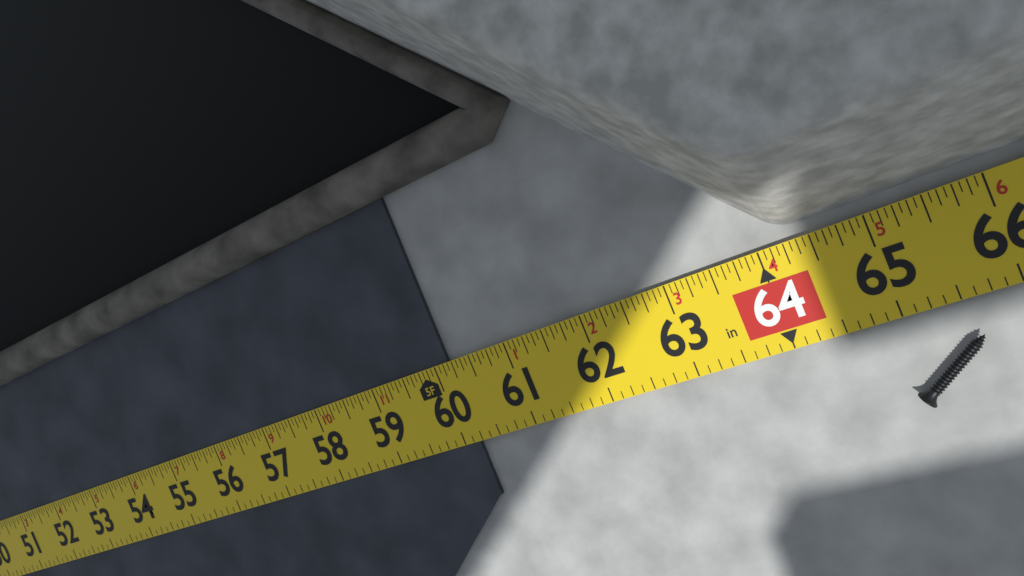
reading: 60.1875 in
